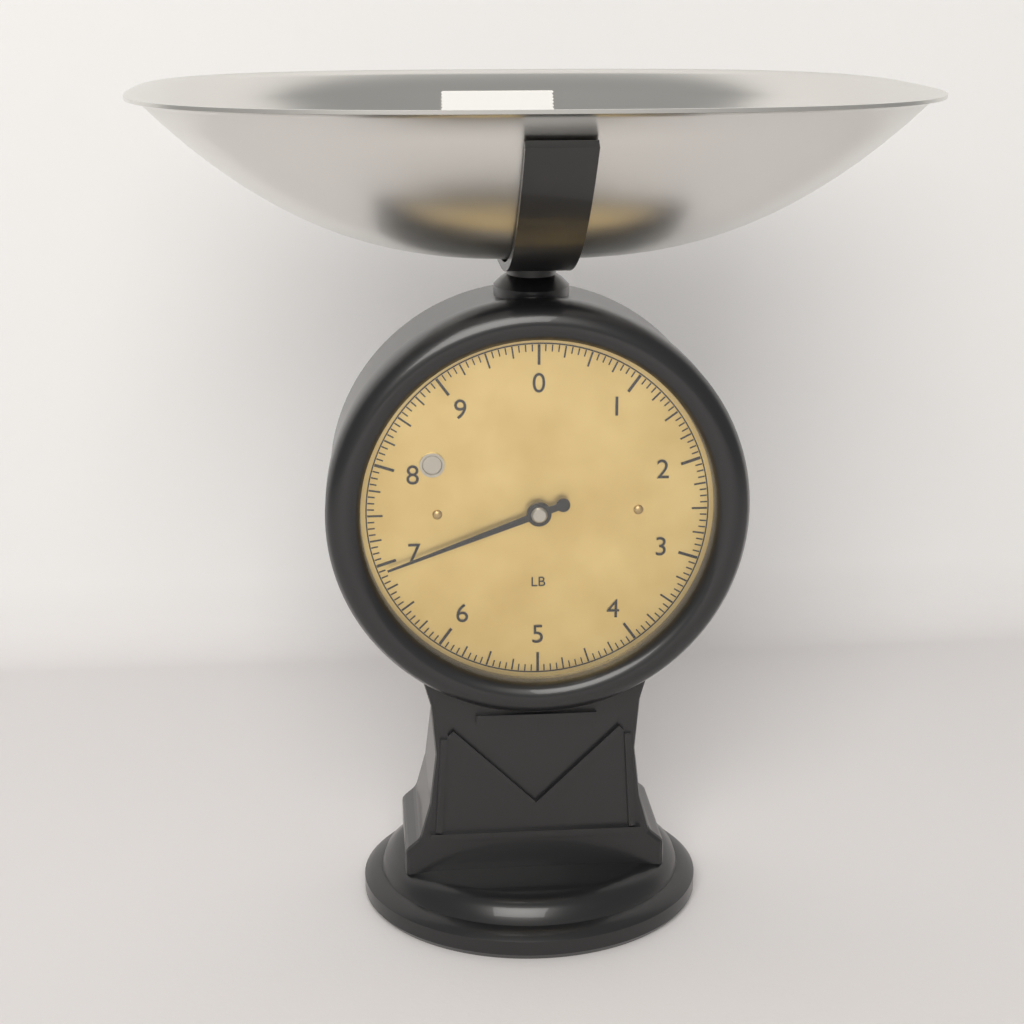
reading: 6.9375 lb
